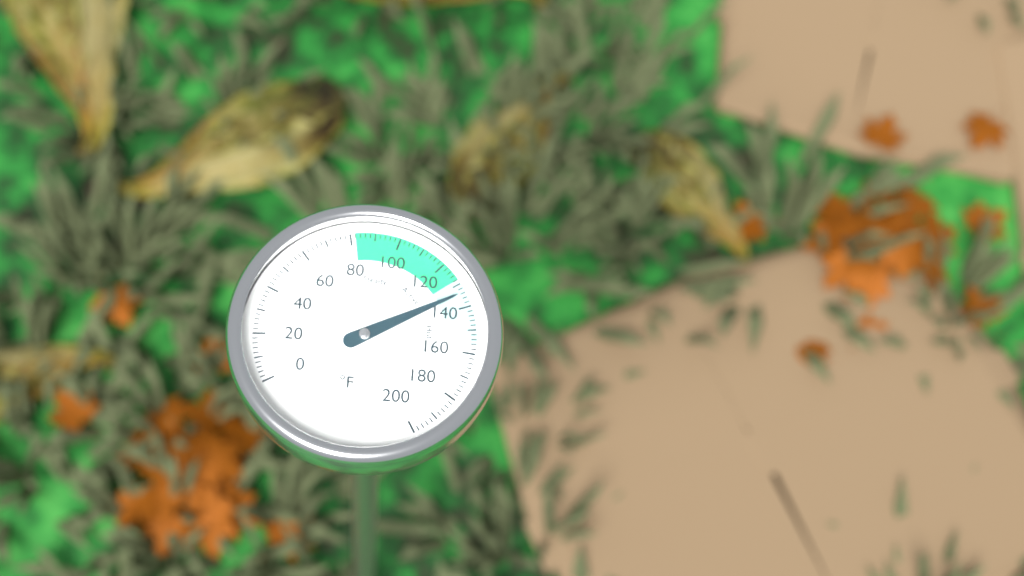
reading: 134 °F
